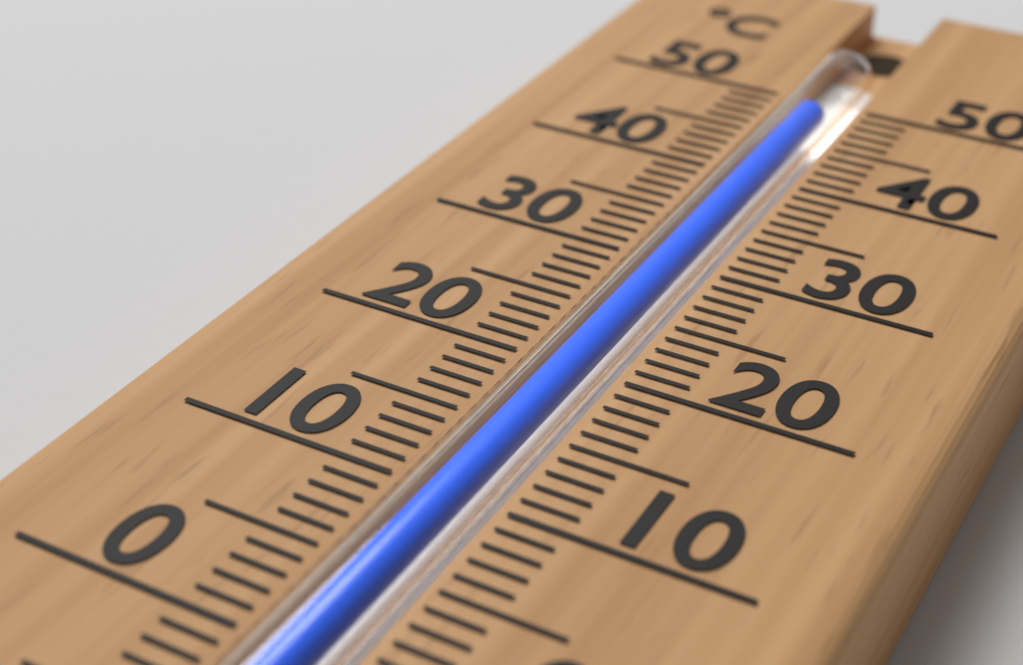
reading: 48 °C
